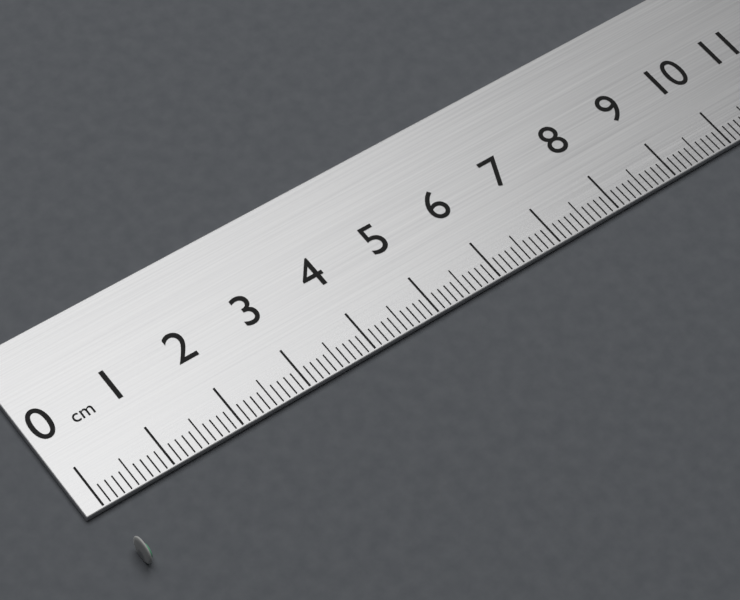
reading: 0.1 cm
